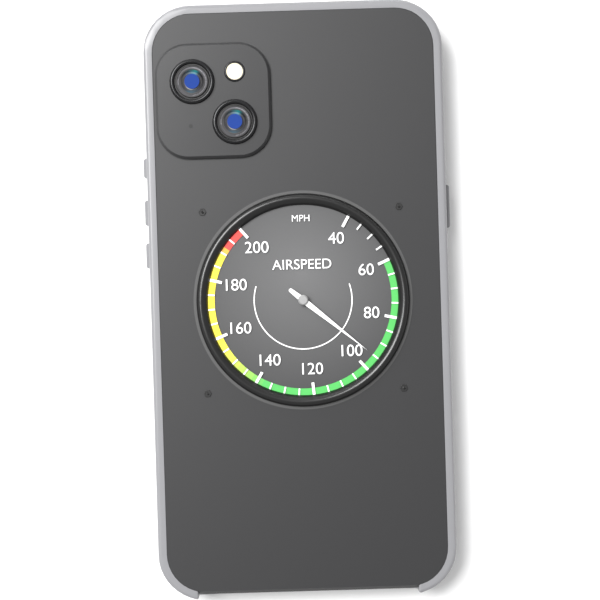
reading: 95 mph
